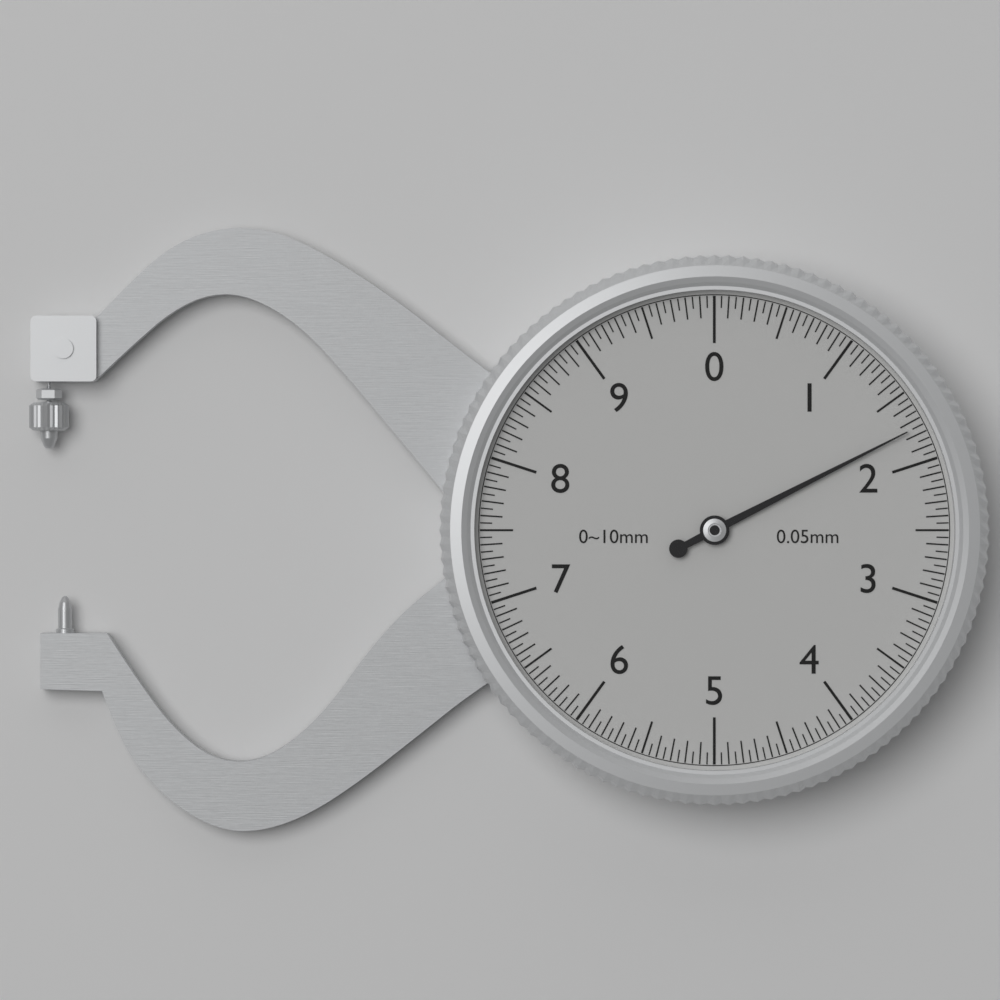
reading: 1.75 mm
